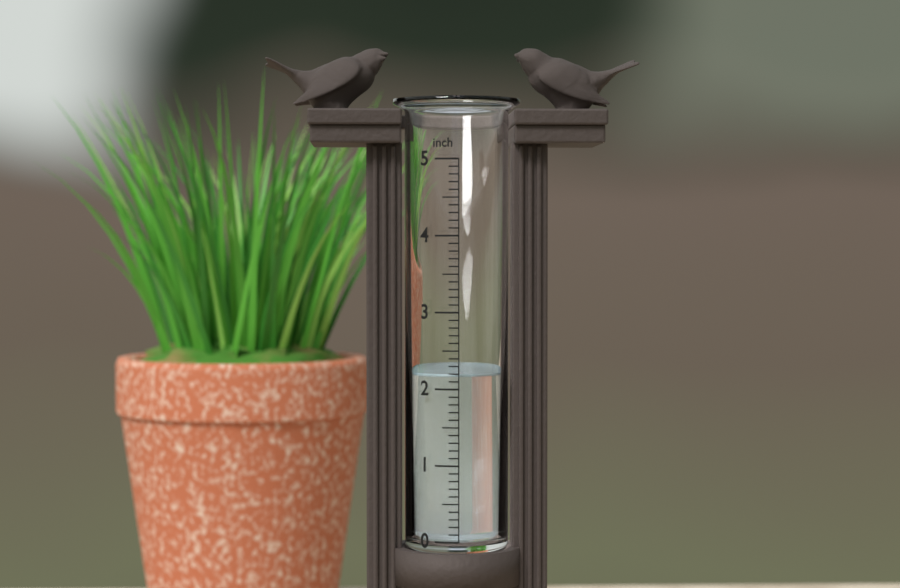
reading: 2.2 inch
